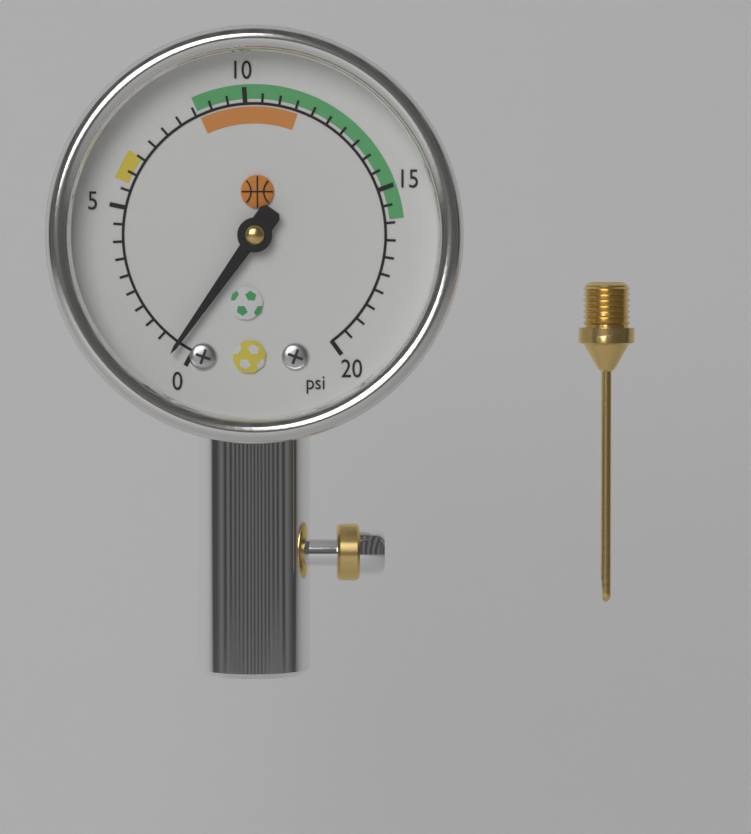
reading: 0.5 psi
